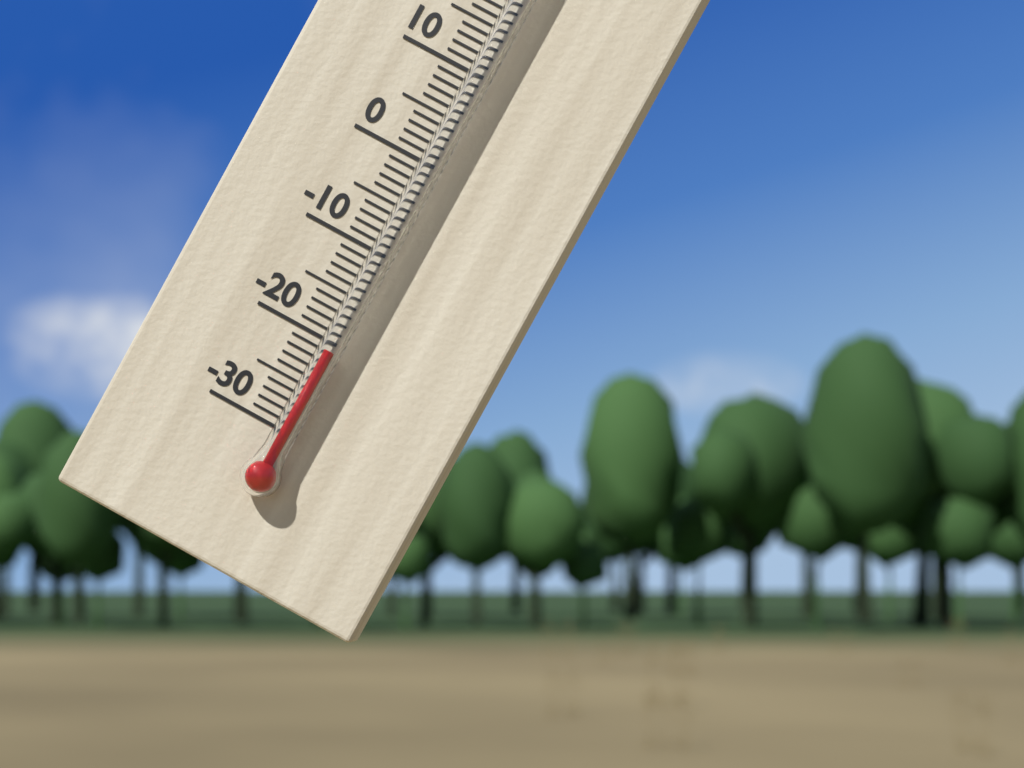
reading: -21 °C
